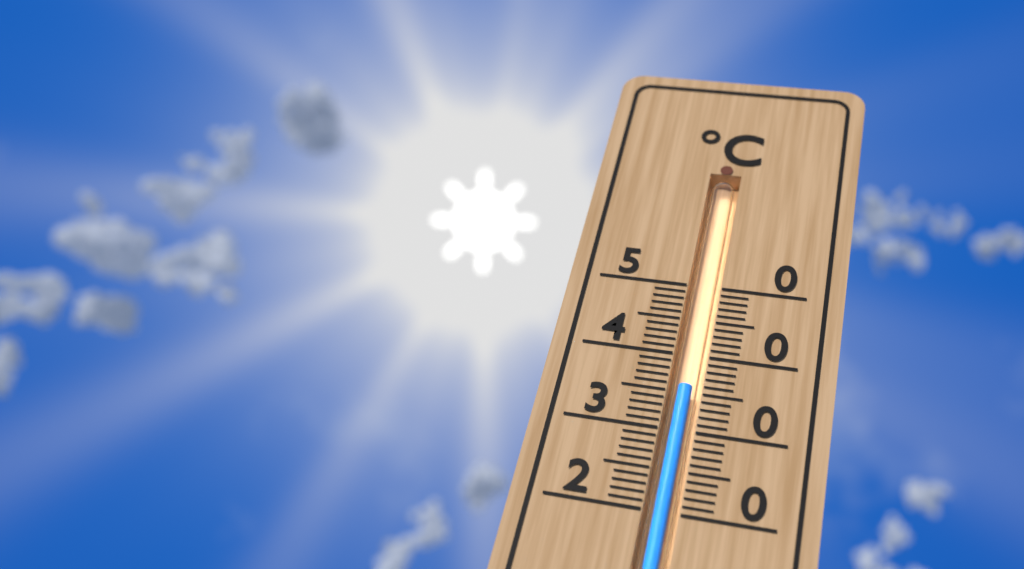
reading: 36 °C
